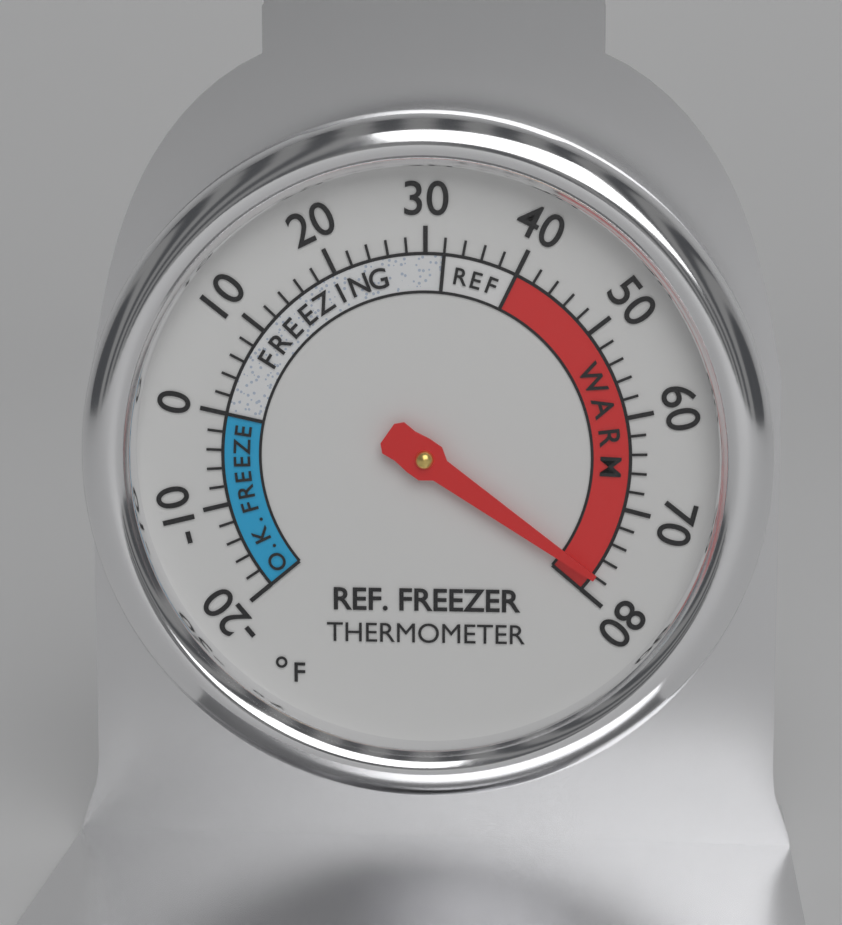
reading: 78 °F
